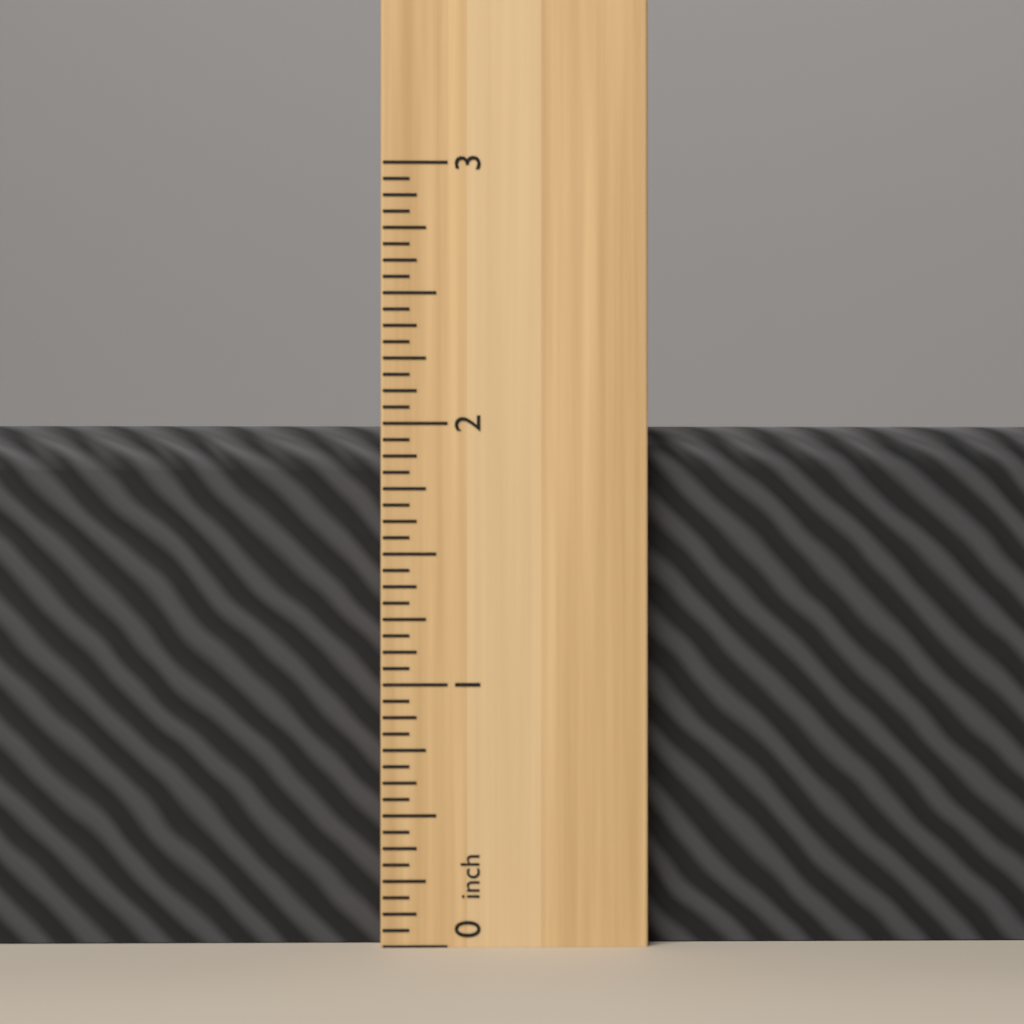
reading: 2.0000 inch
